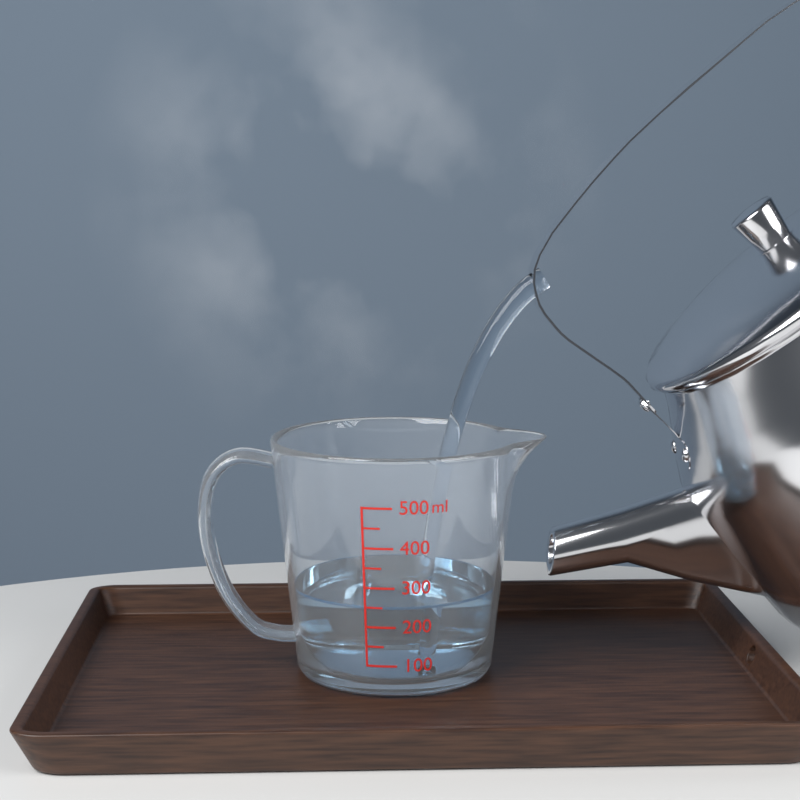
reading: 250 ml
